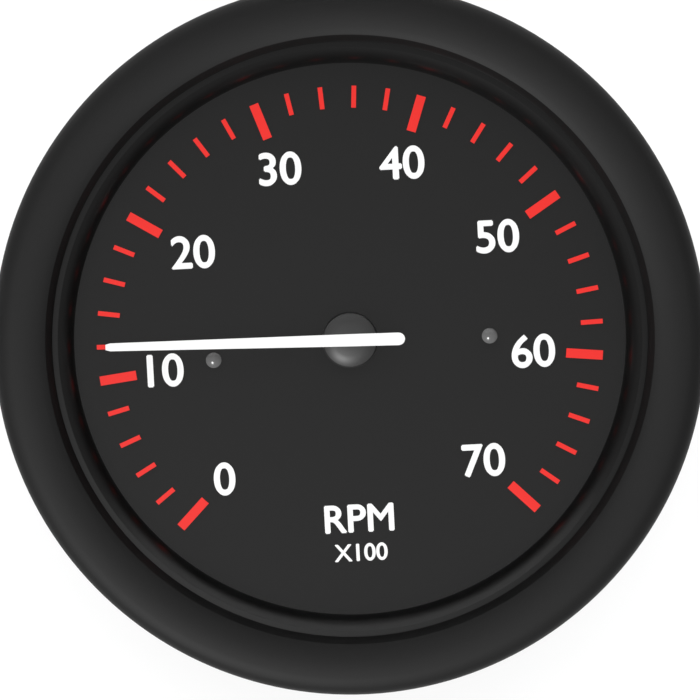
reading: 12 RPM x100
